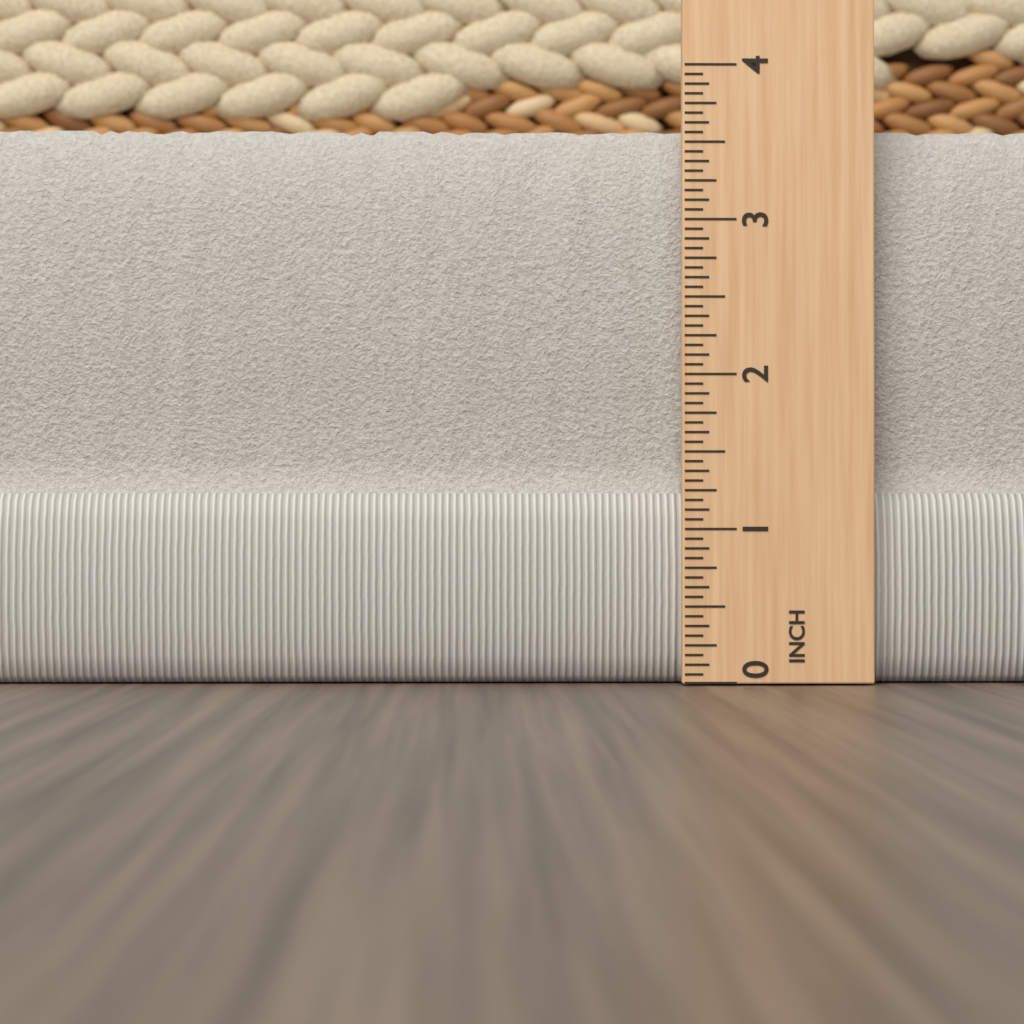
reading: 3.6250 in
